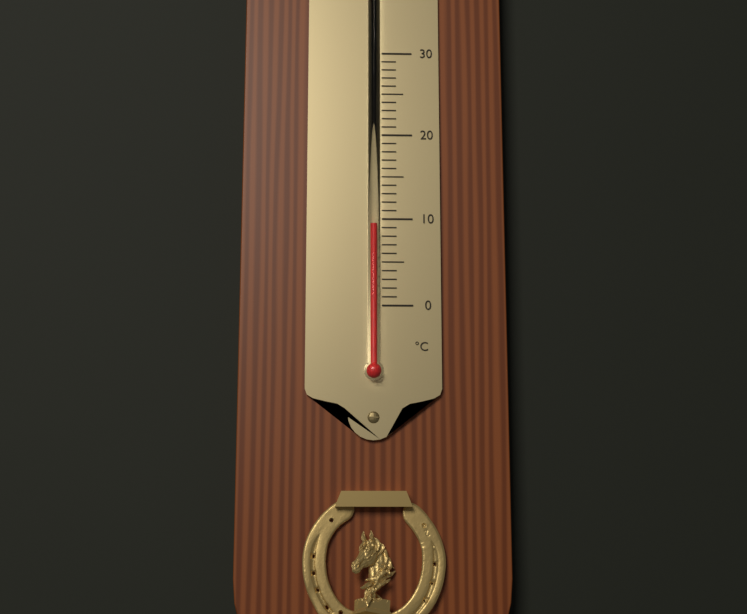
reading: 9 °C
